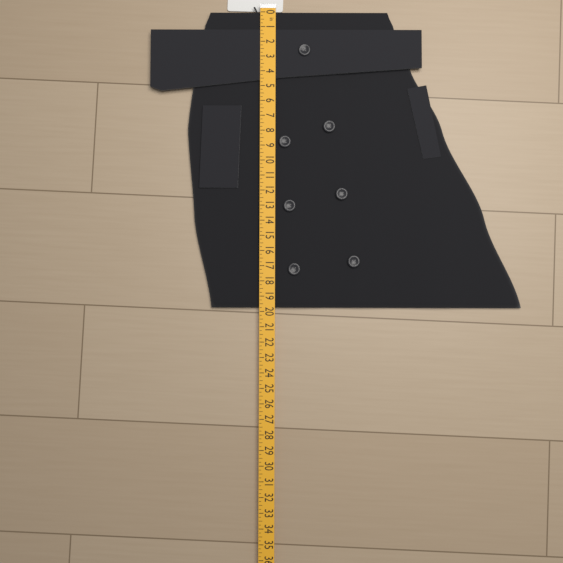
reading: 19.75 in
